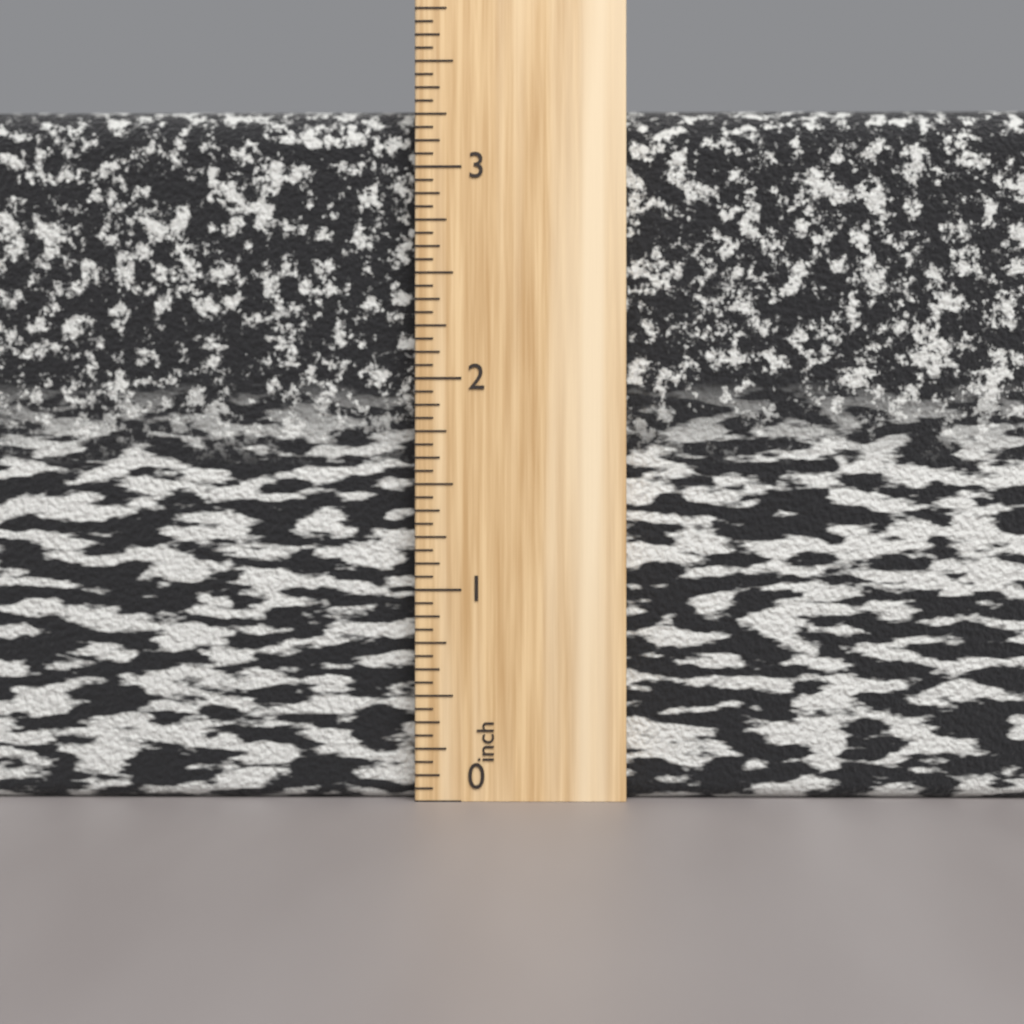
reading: 3.3125 inch
